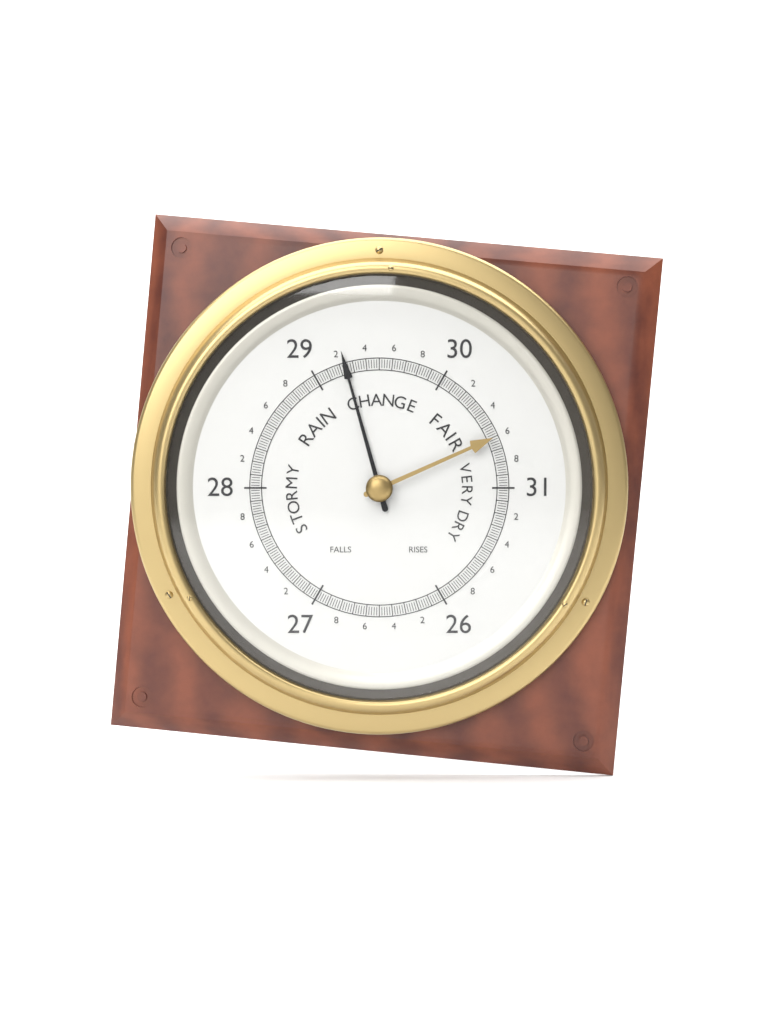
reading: 29.24 (no unit)
